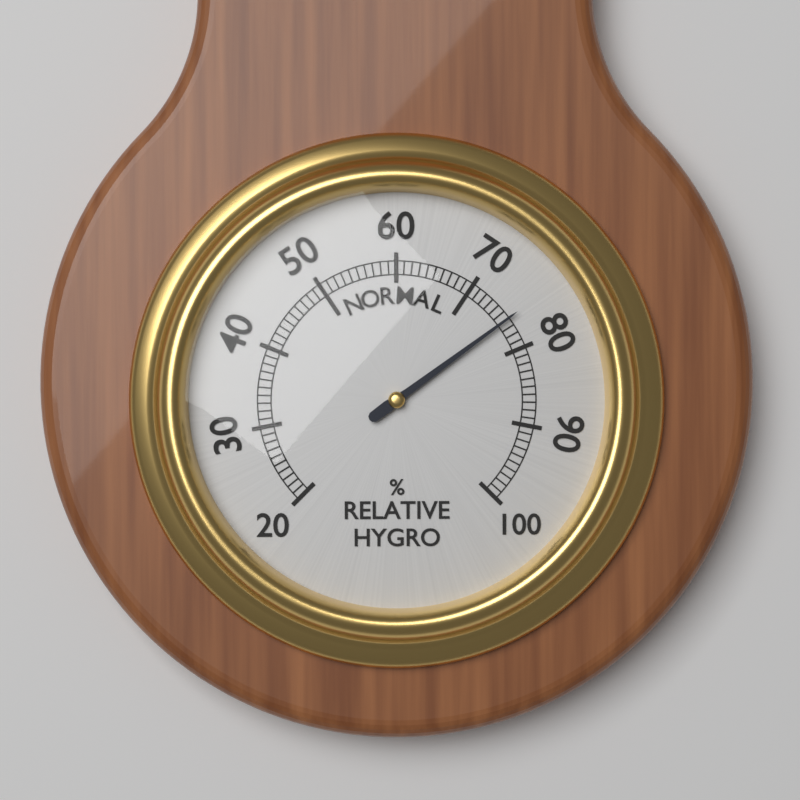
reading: 76 %
